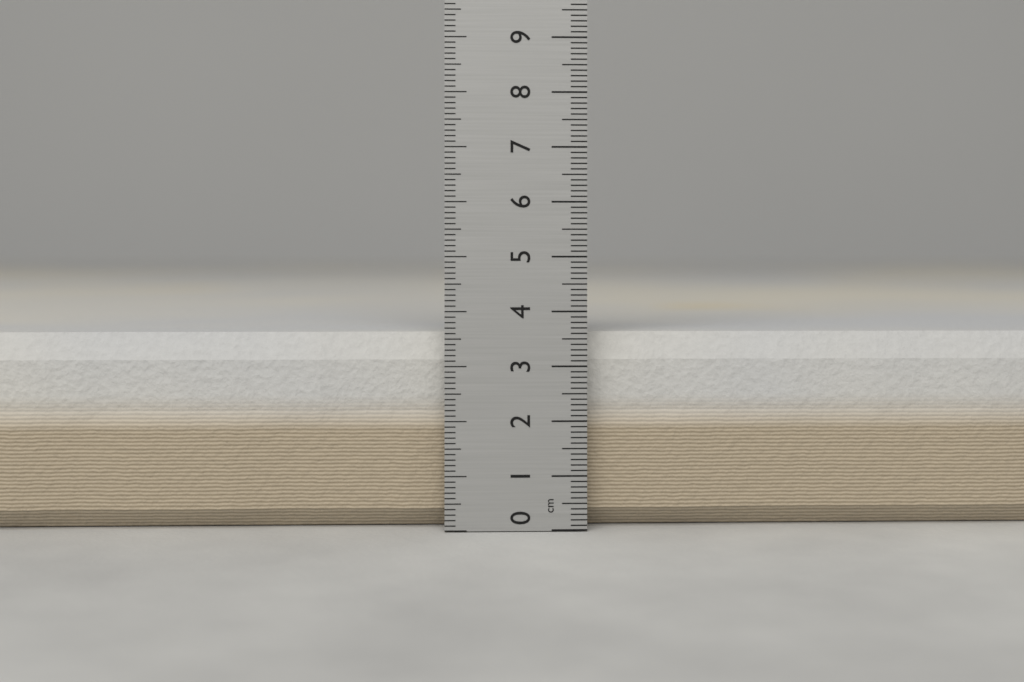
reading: 3.6 cm
